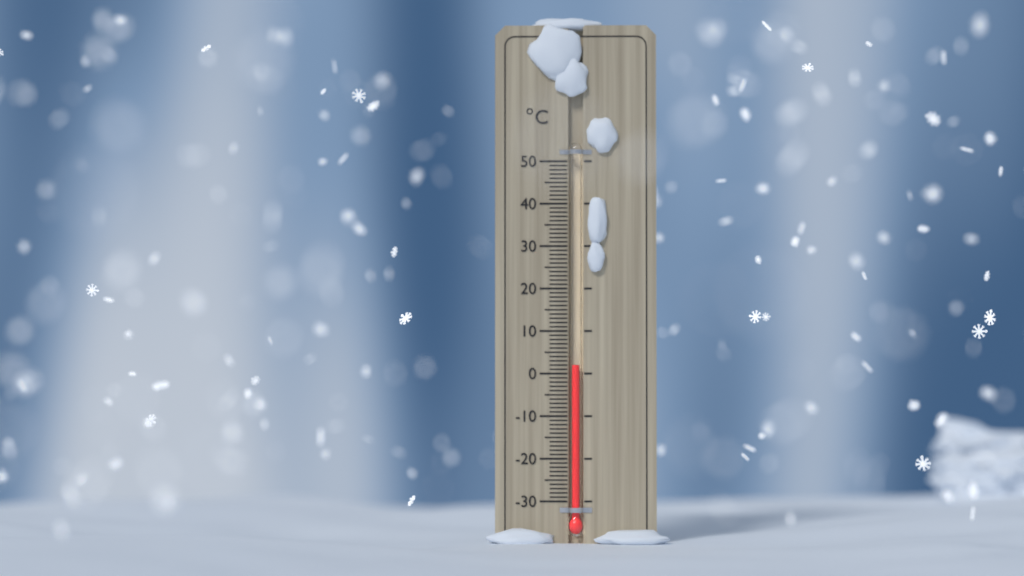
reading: 2 °C
